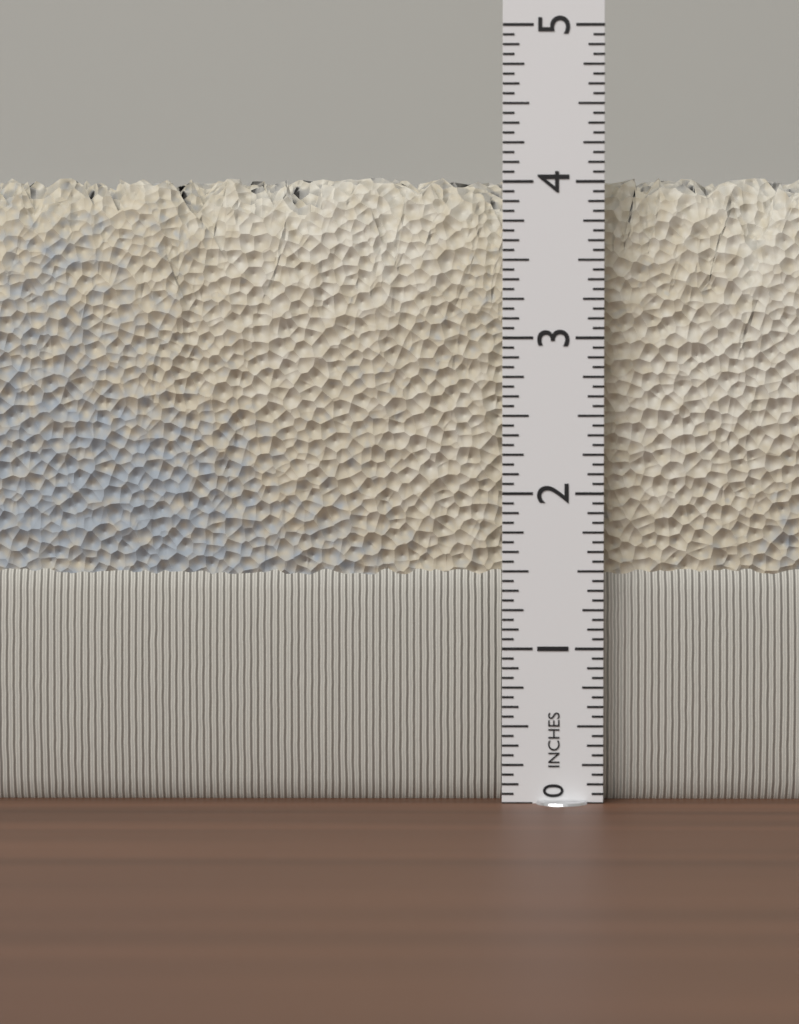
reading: 4.0625 in
